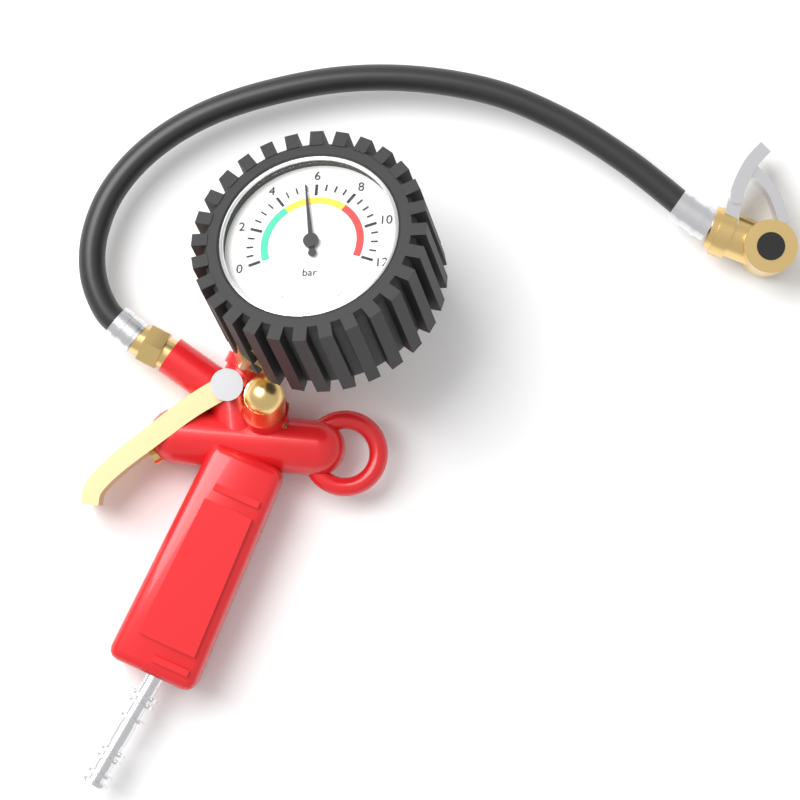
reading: 5.5 bar
